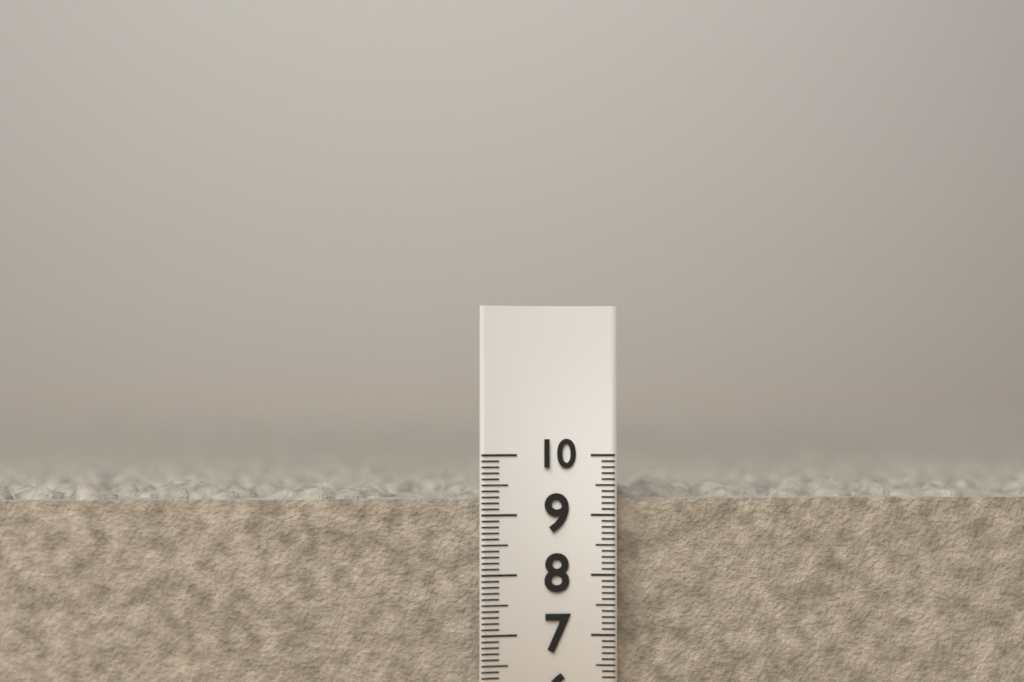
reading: 9.6 cm
